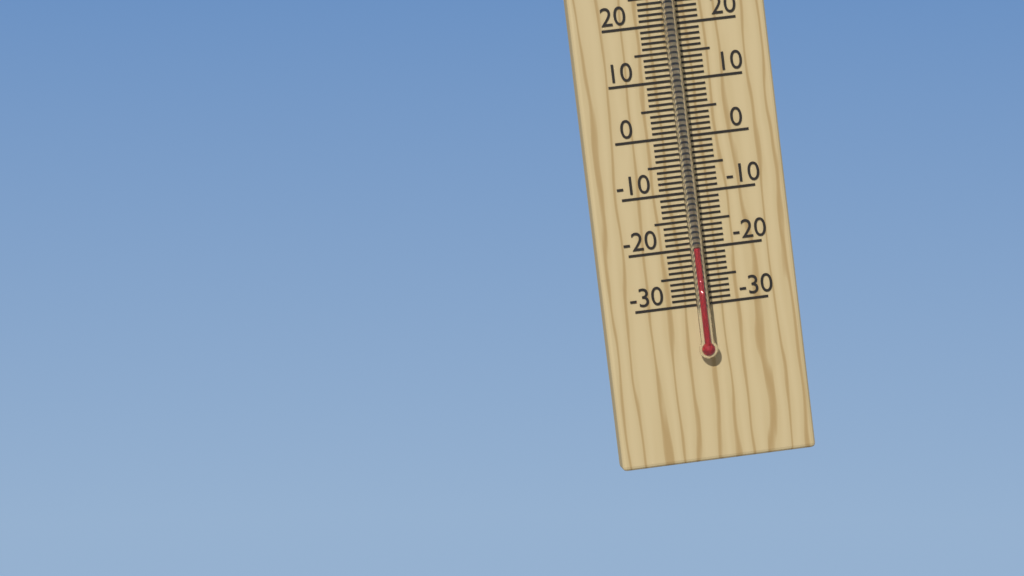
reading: -20 °C
